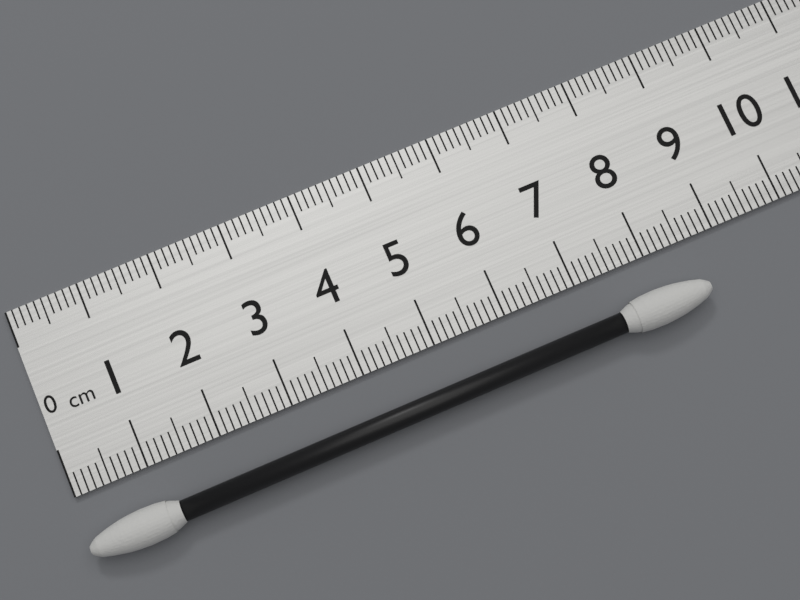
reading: 8.6 cm
